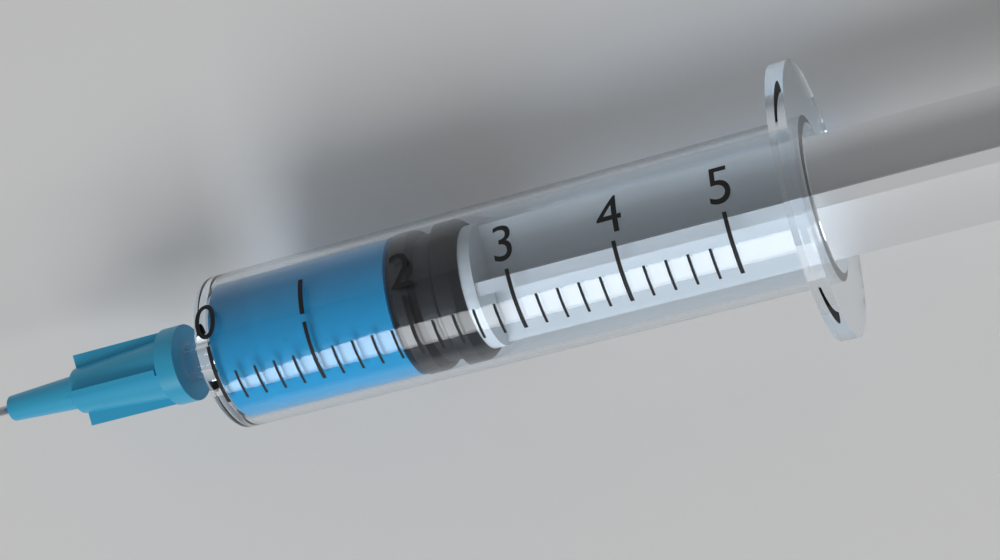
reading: 1.8 (no unit)
